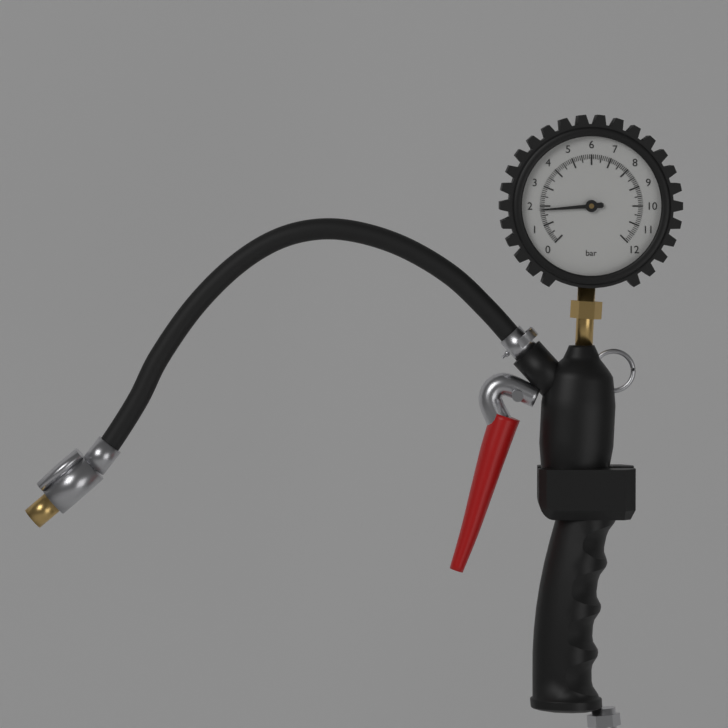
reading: 1.8 bar
